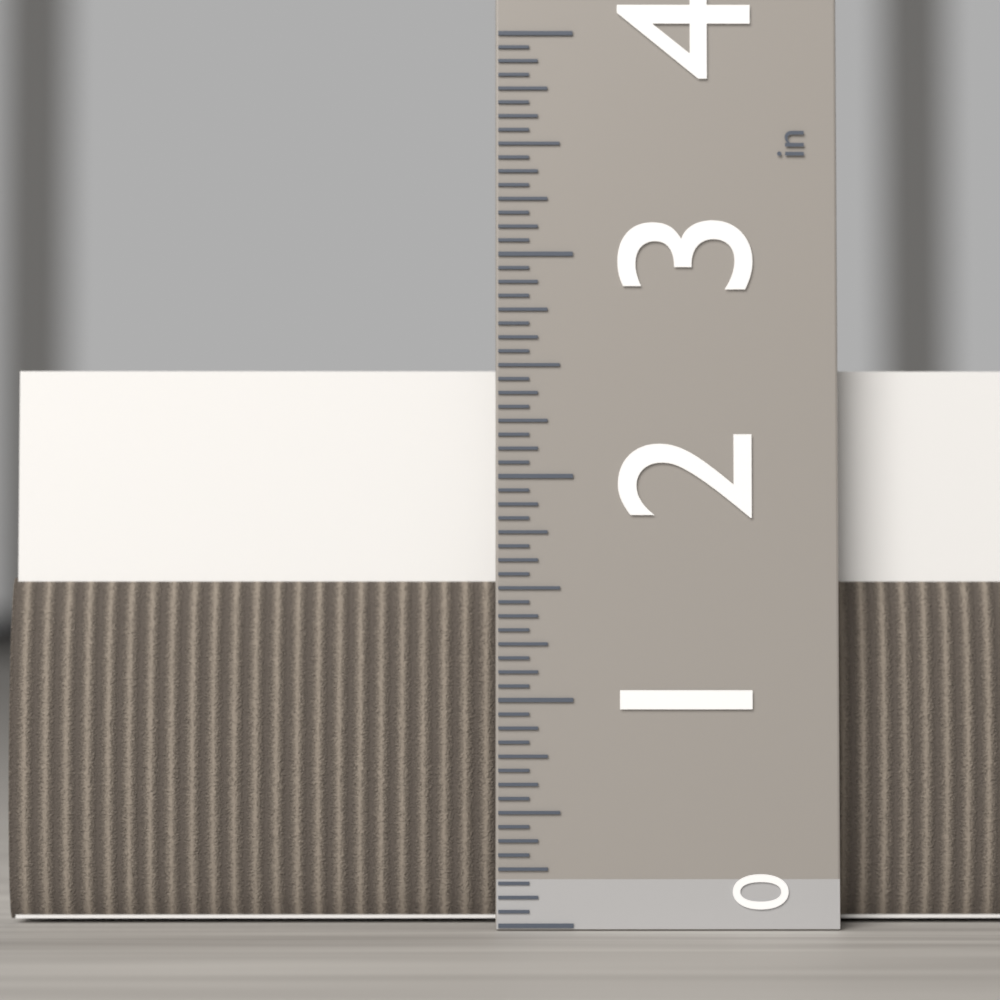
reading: 2.5000 in
